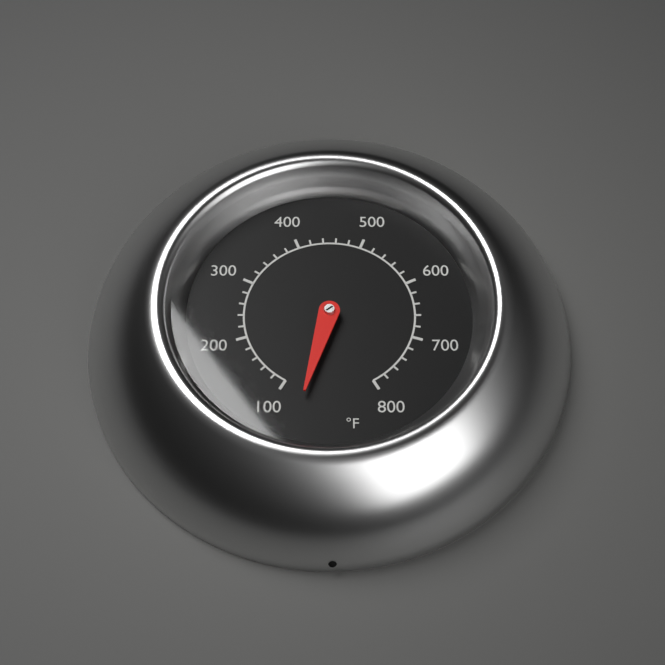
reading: 65 °F
